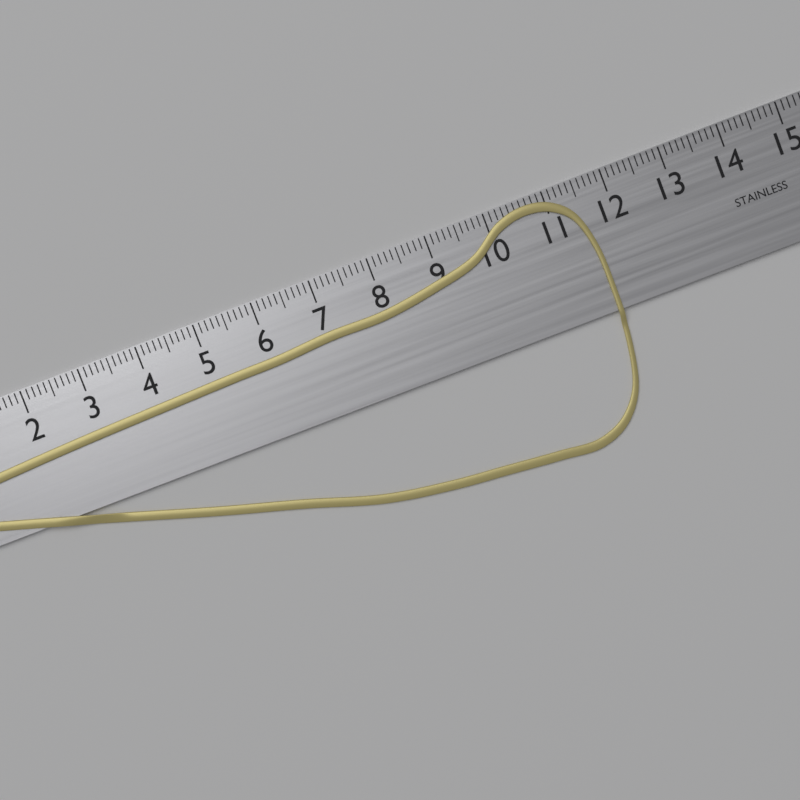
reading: 11.6 cm
